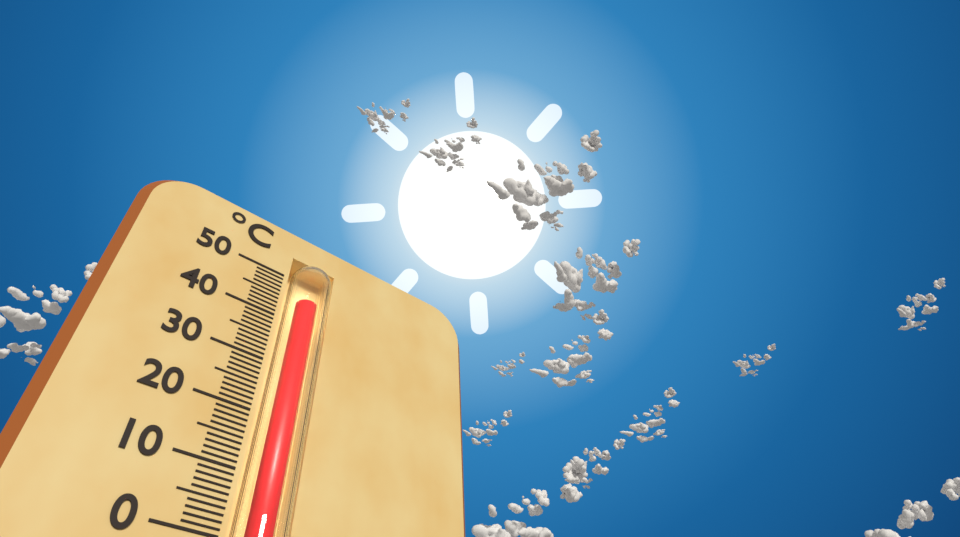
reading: 45 °C
